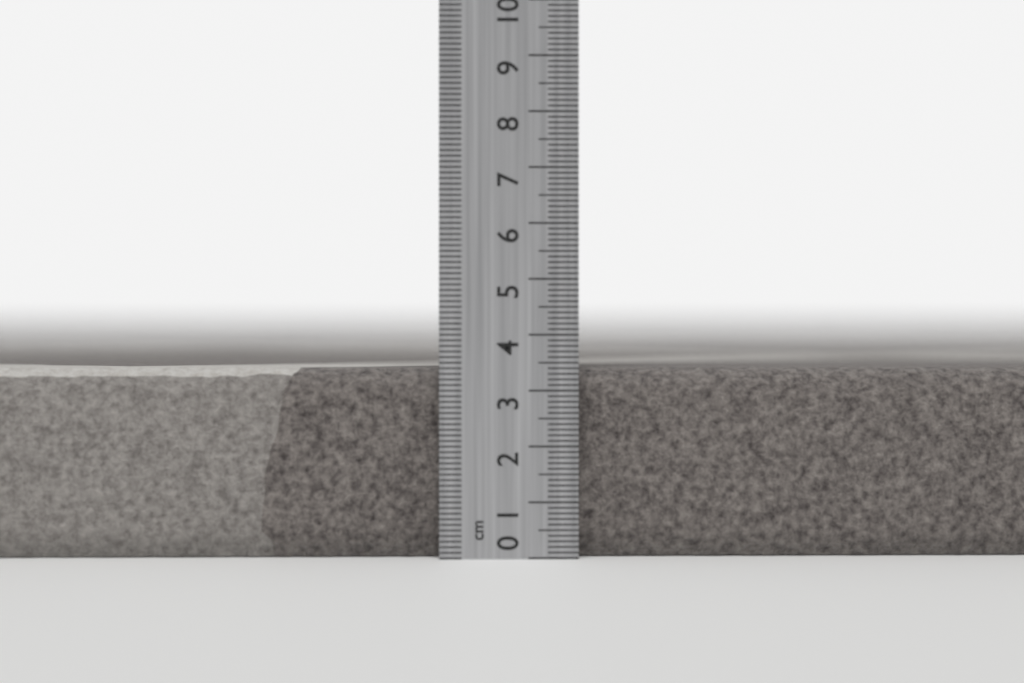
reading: 3.4 cm
